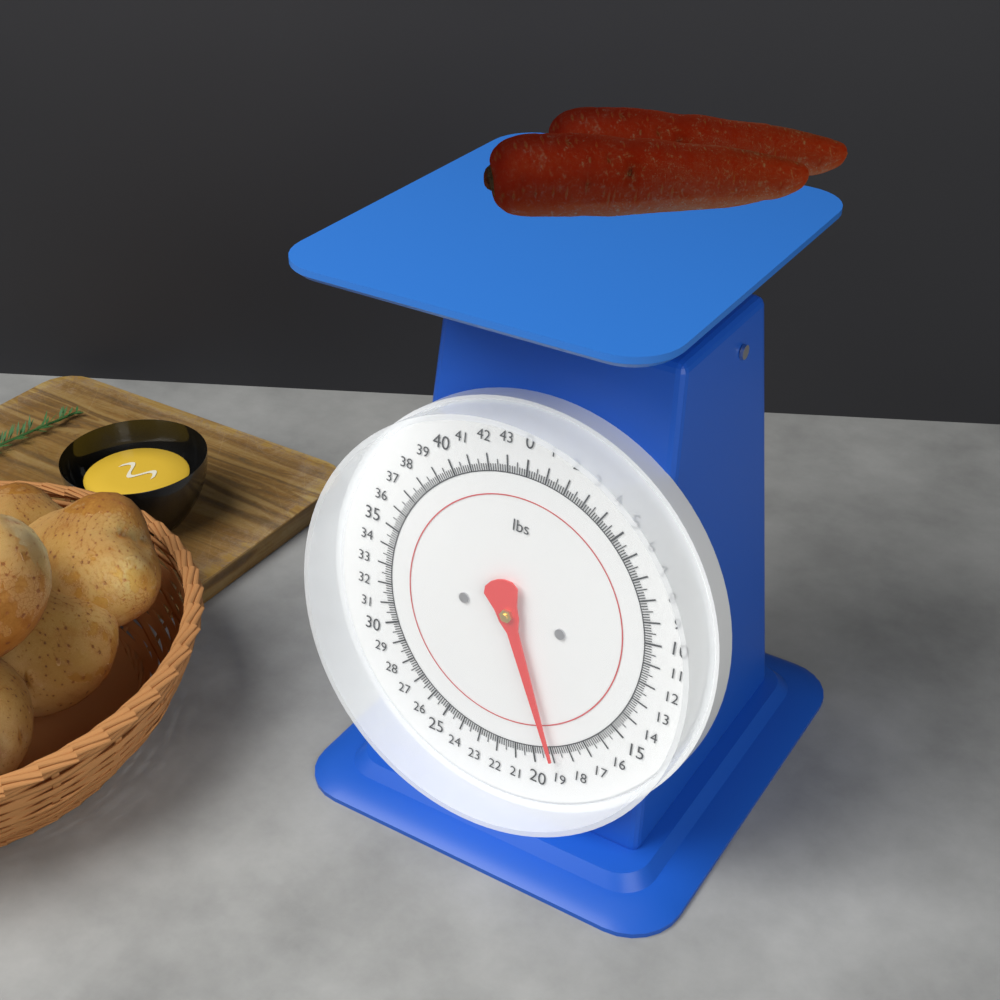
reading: 19.000 lbs
